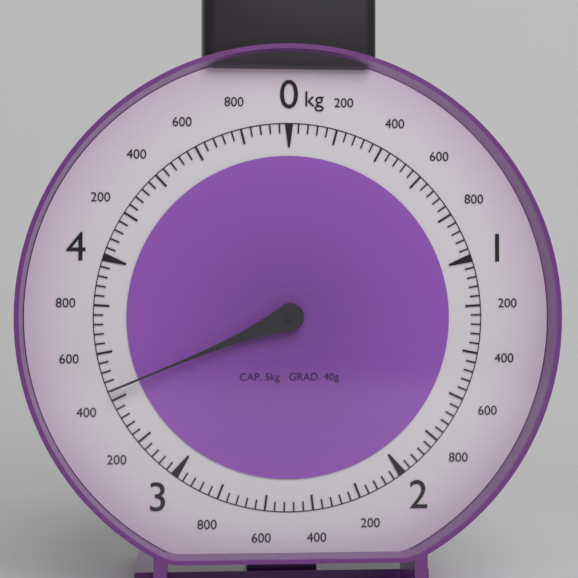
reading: 3.44 kg
